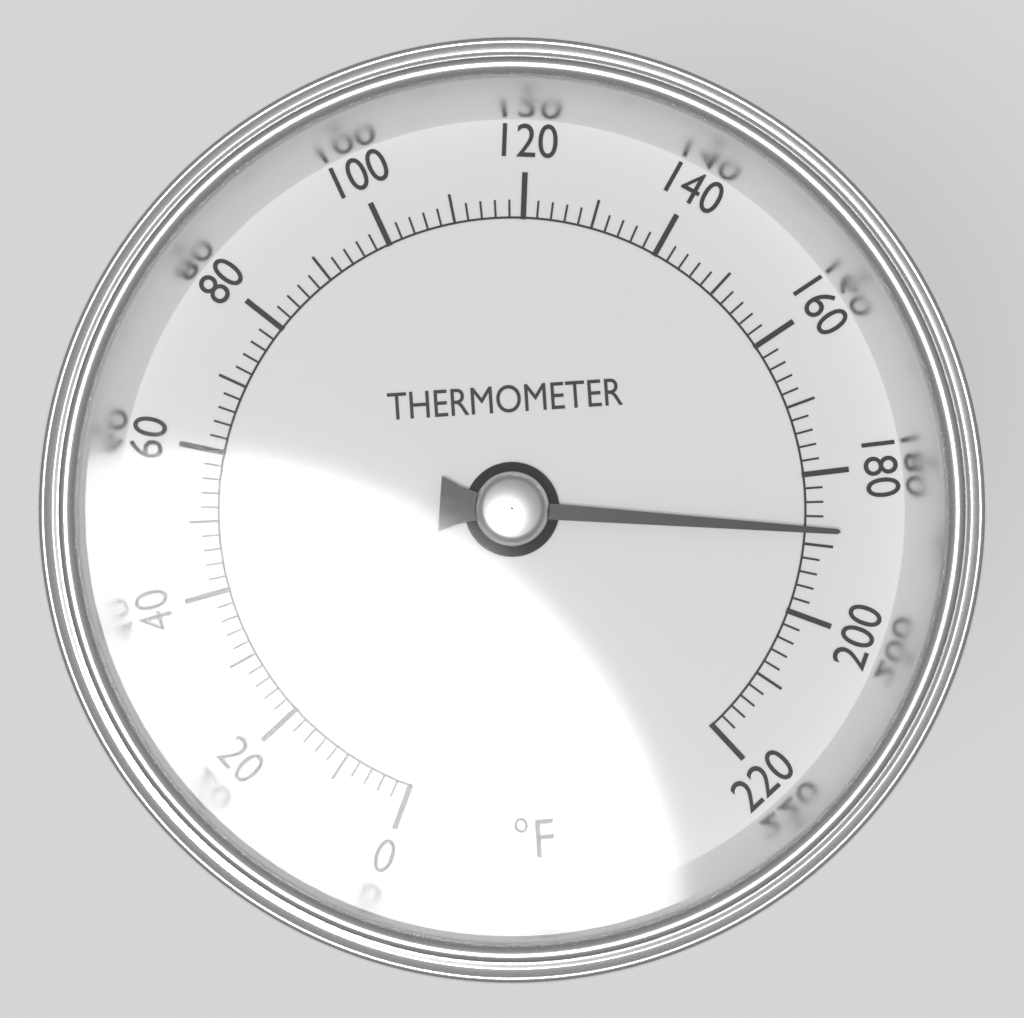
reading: 188 °F
